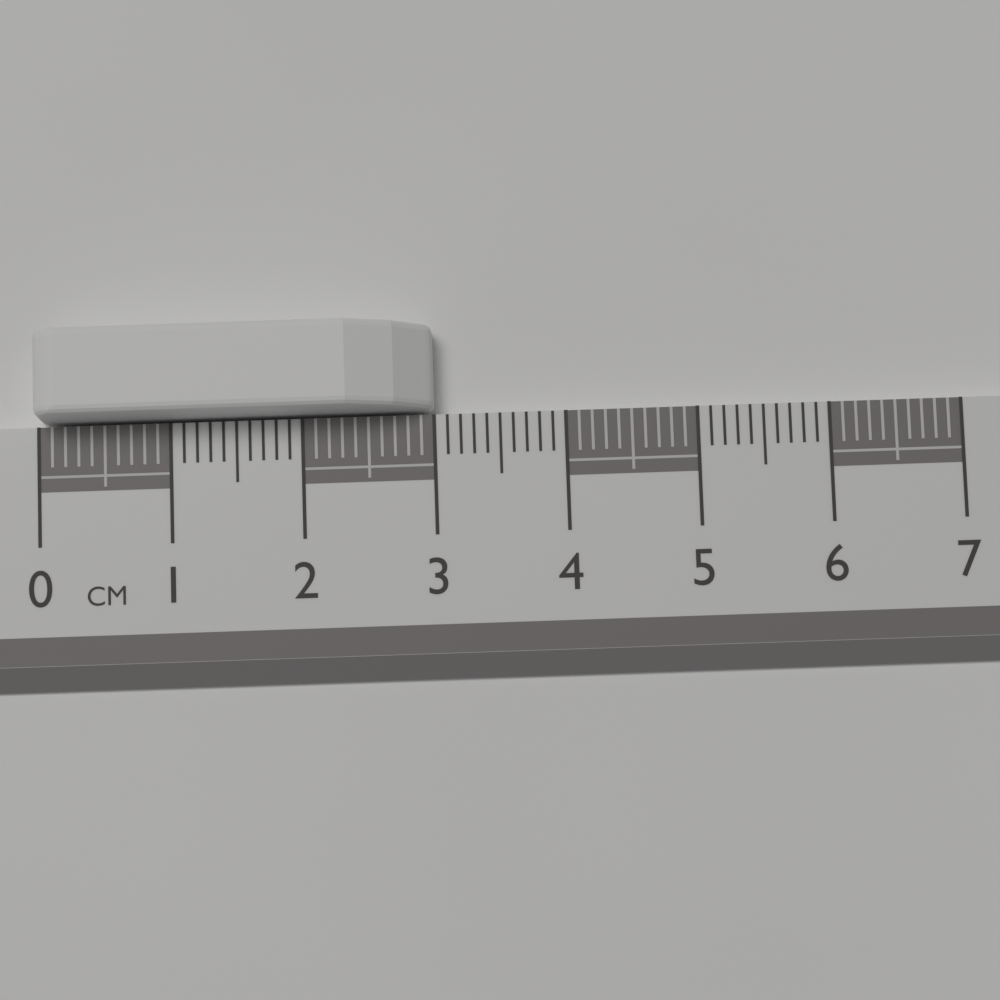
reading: 3.0 cm
